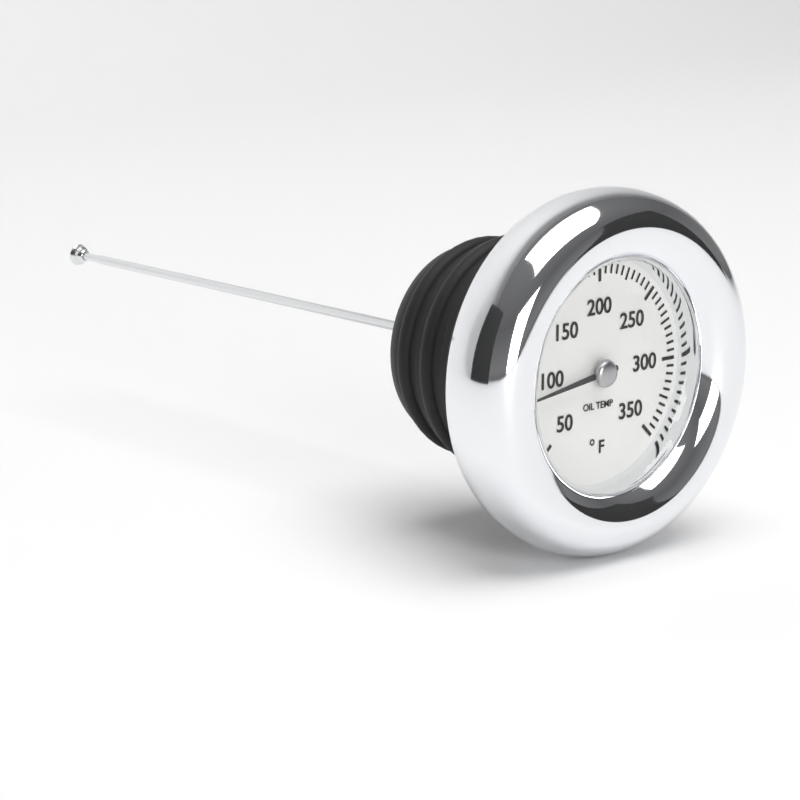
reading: 90 °F
